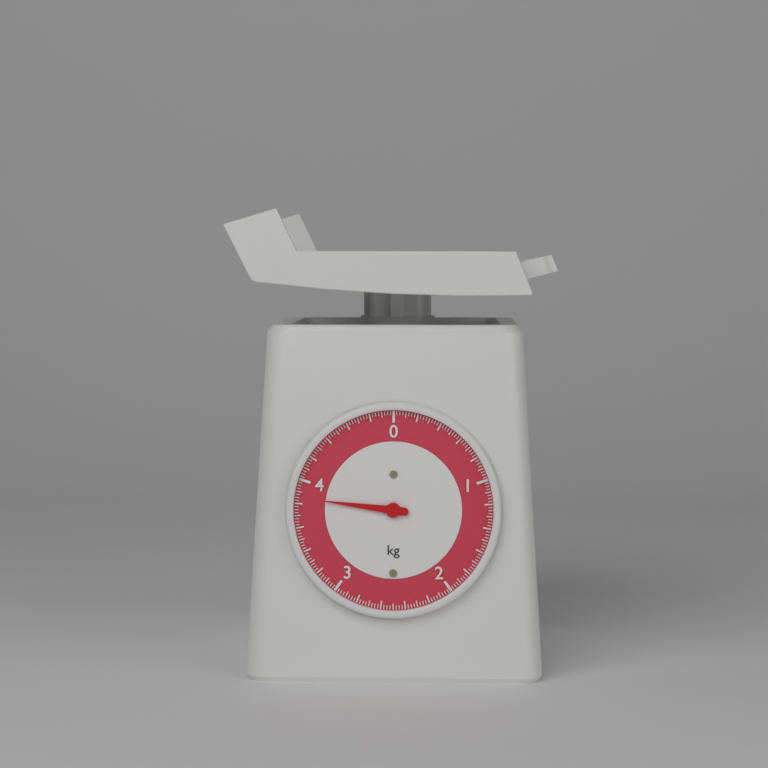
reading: 3.850 kg
